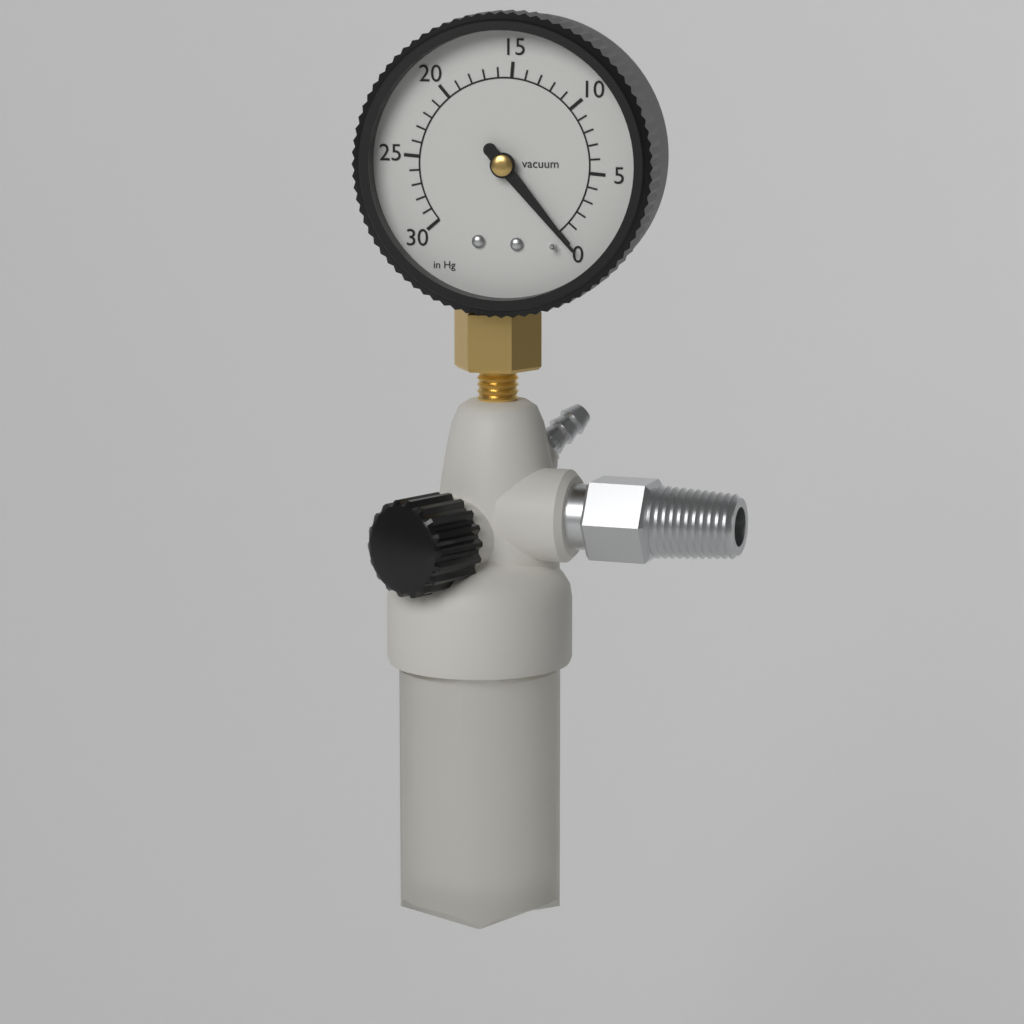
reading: 0 inHg
